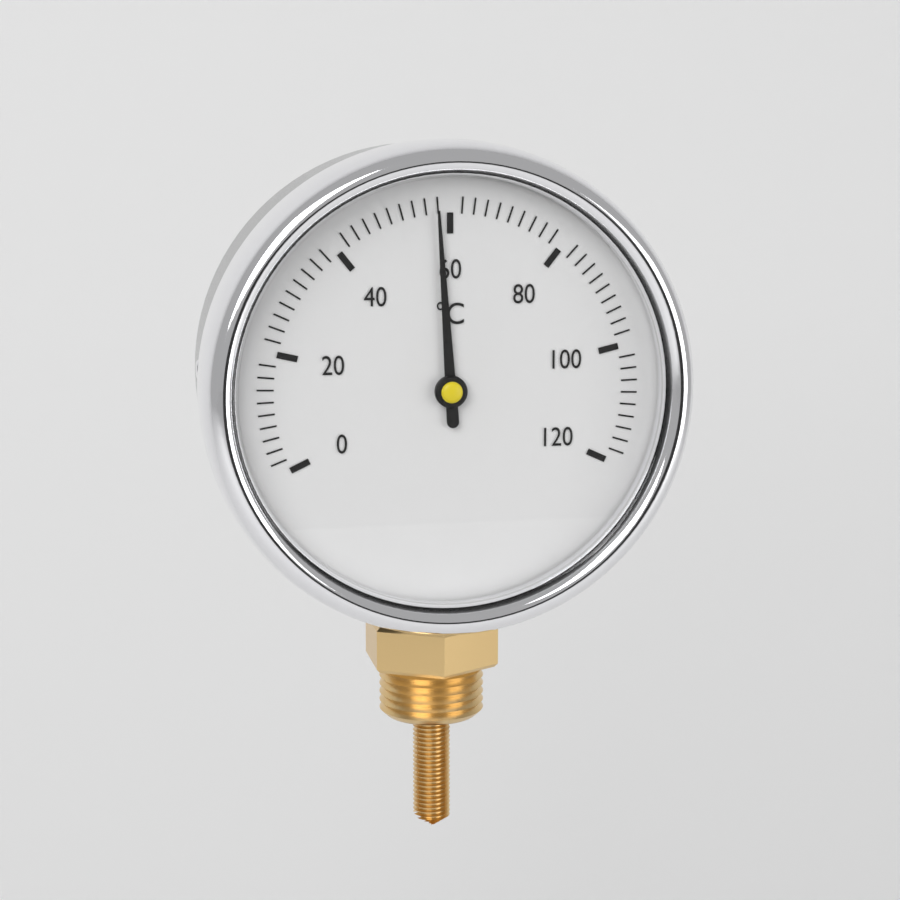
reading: 58 °C
